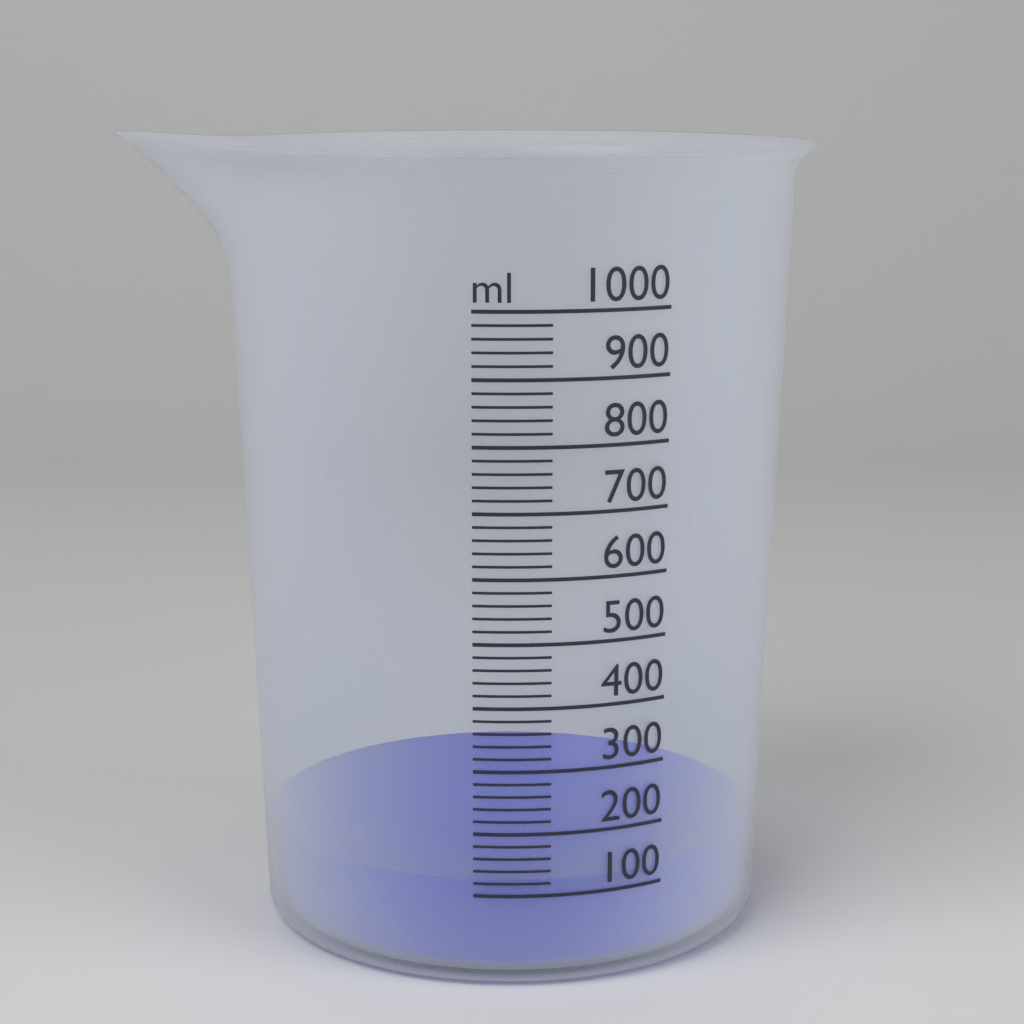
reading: 120 ml
